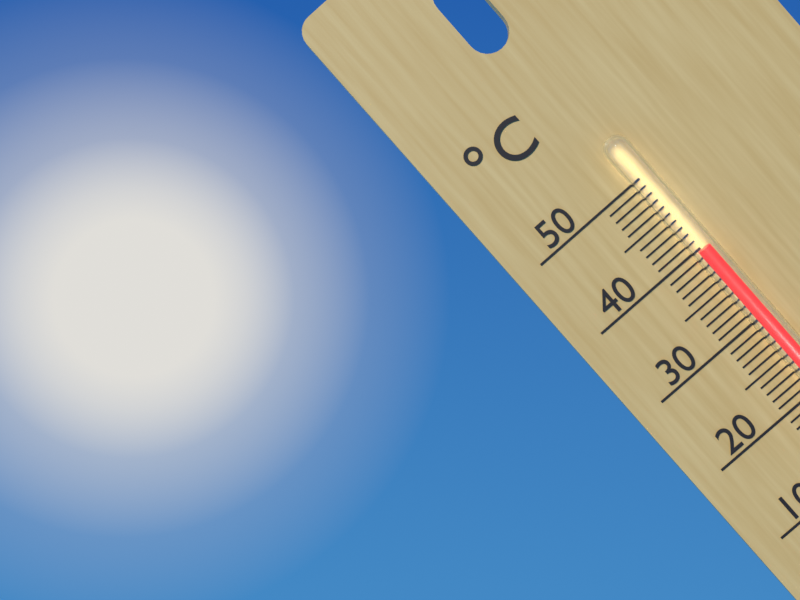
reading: 40 °C
